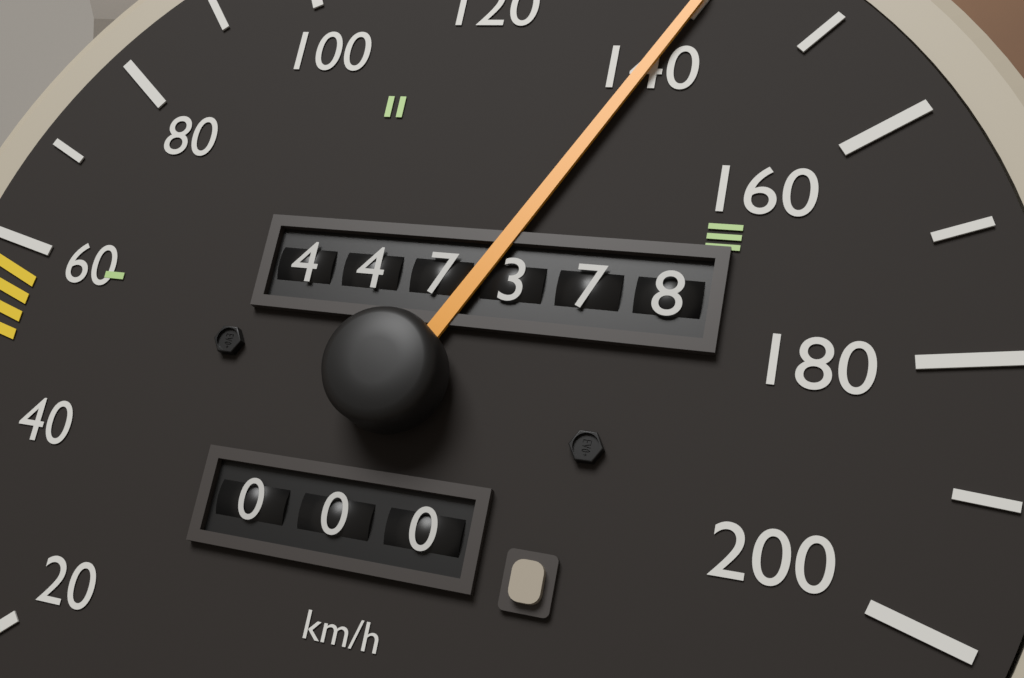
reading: 140 km/h
